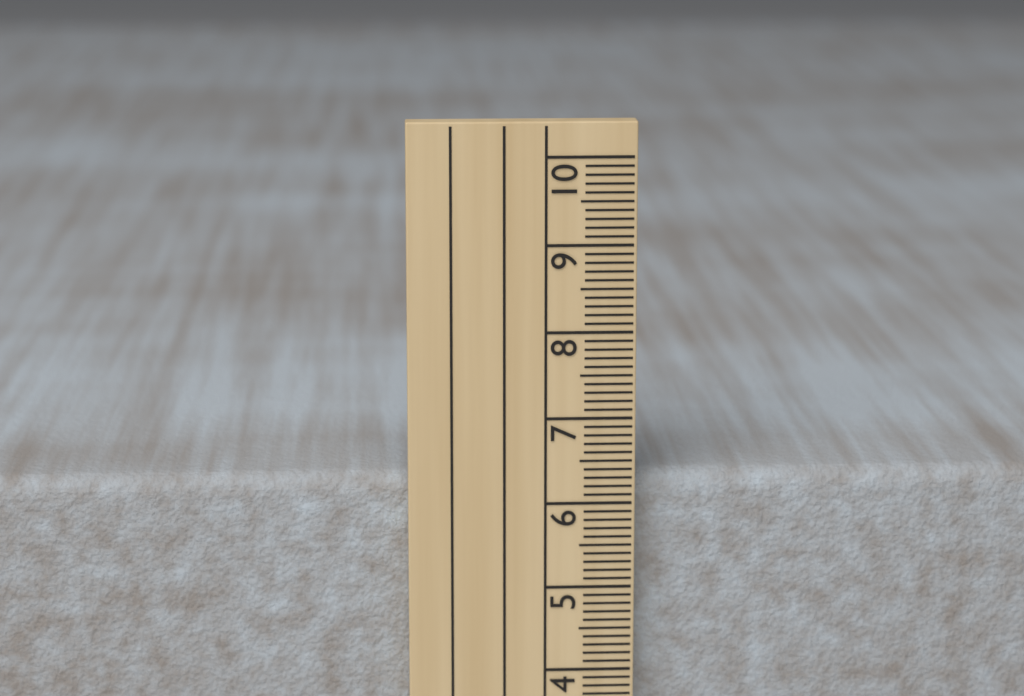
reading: 6.3 cm
